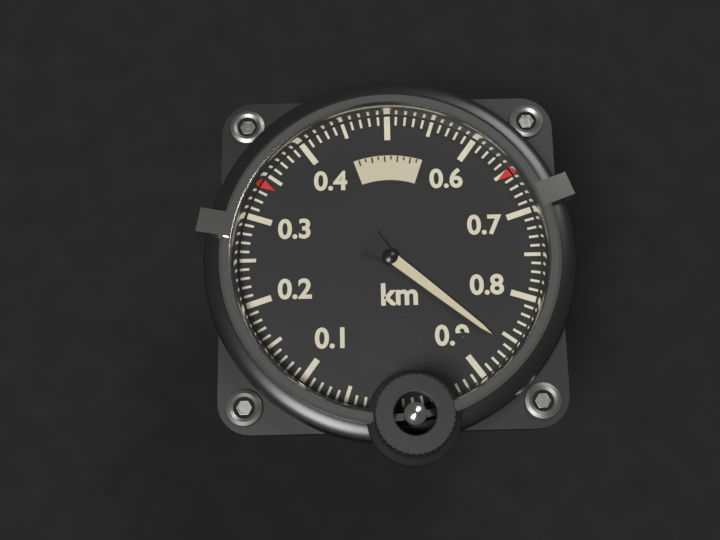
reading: 0.86 km
